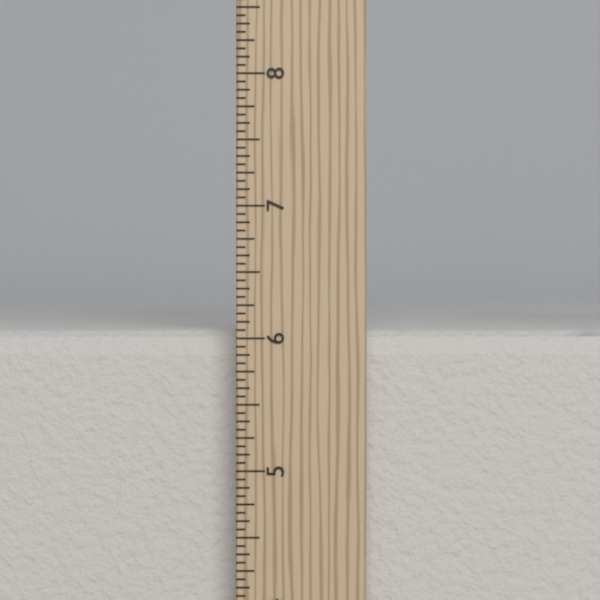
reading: 6.0625 in
